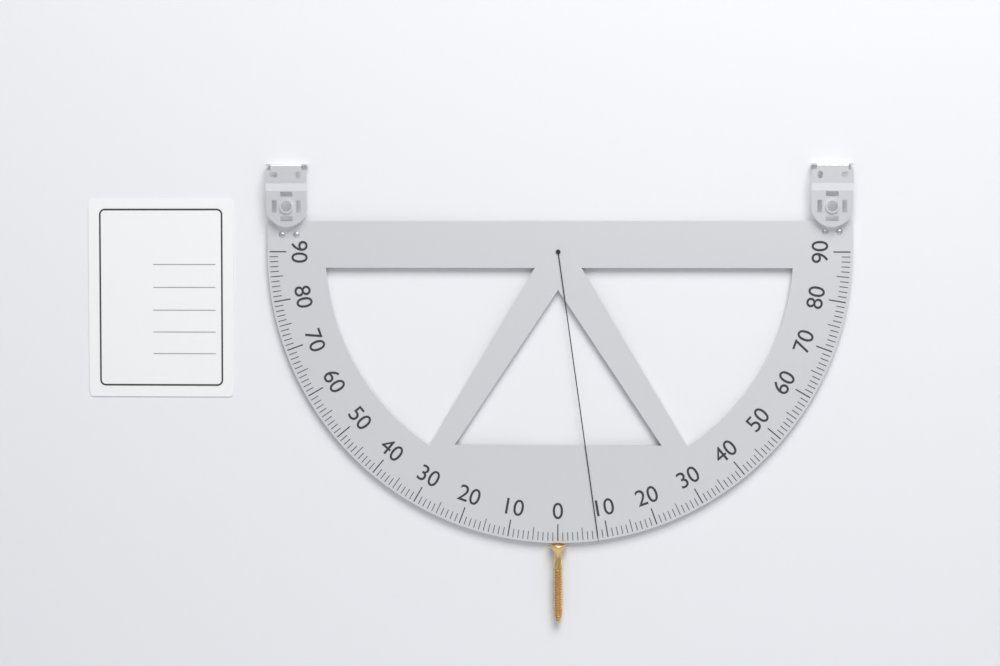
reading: 8 (no unit)
